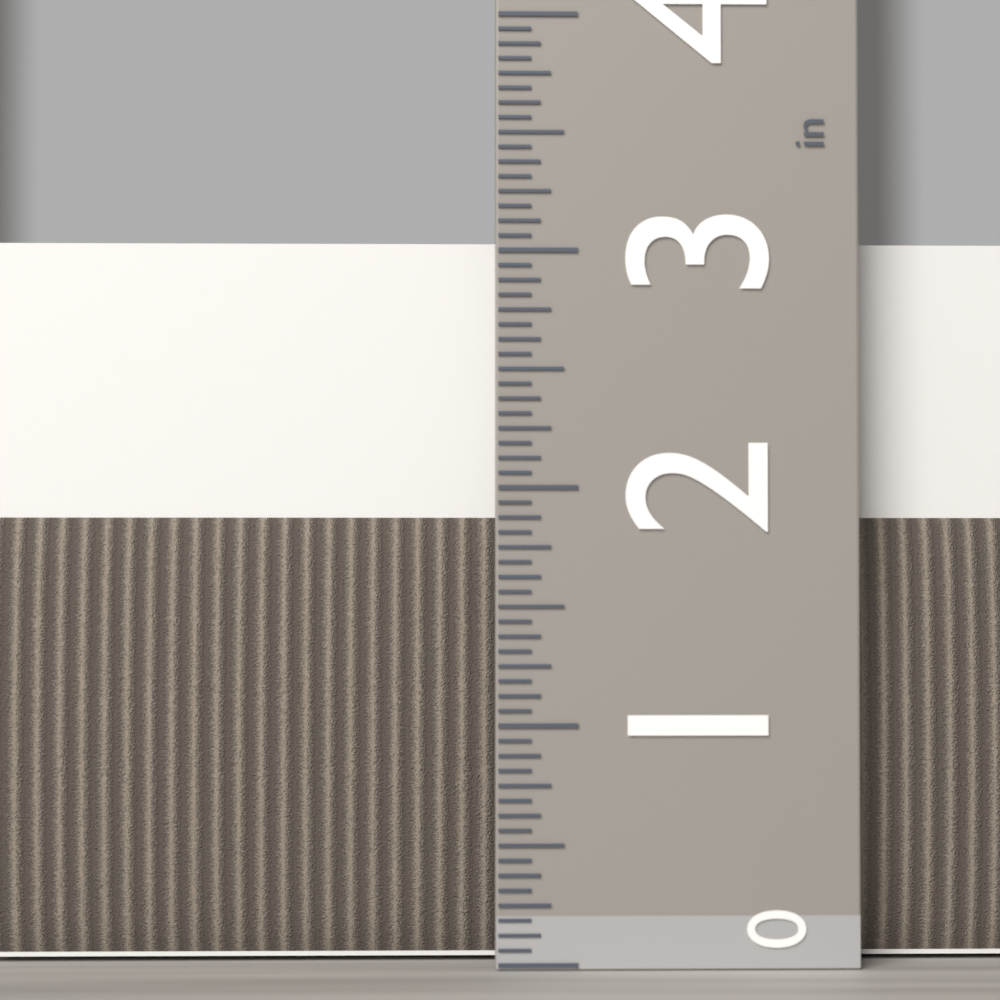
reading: 3.0625 in
